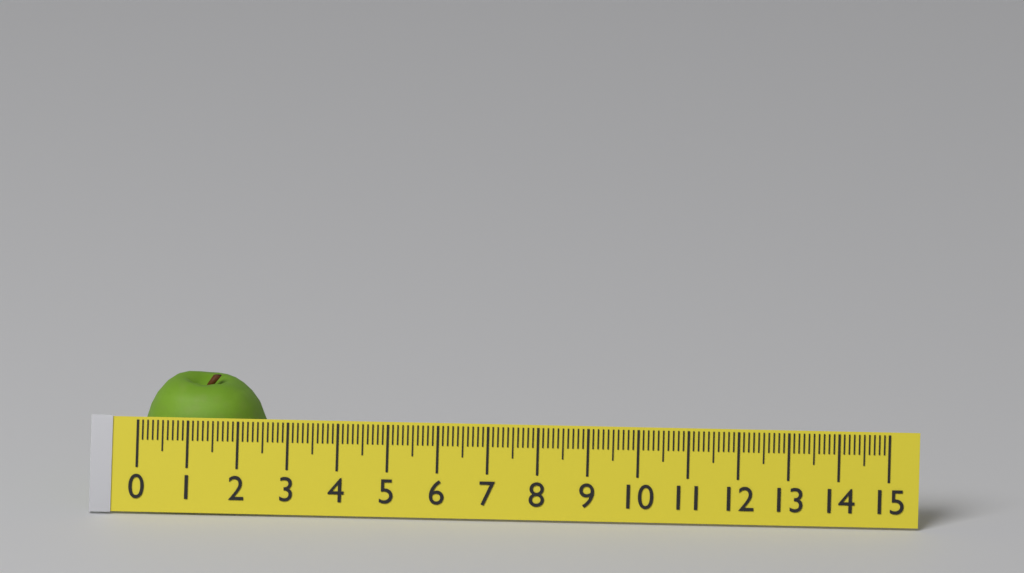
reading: 2.5 (no unit)
